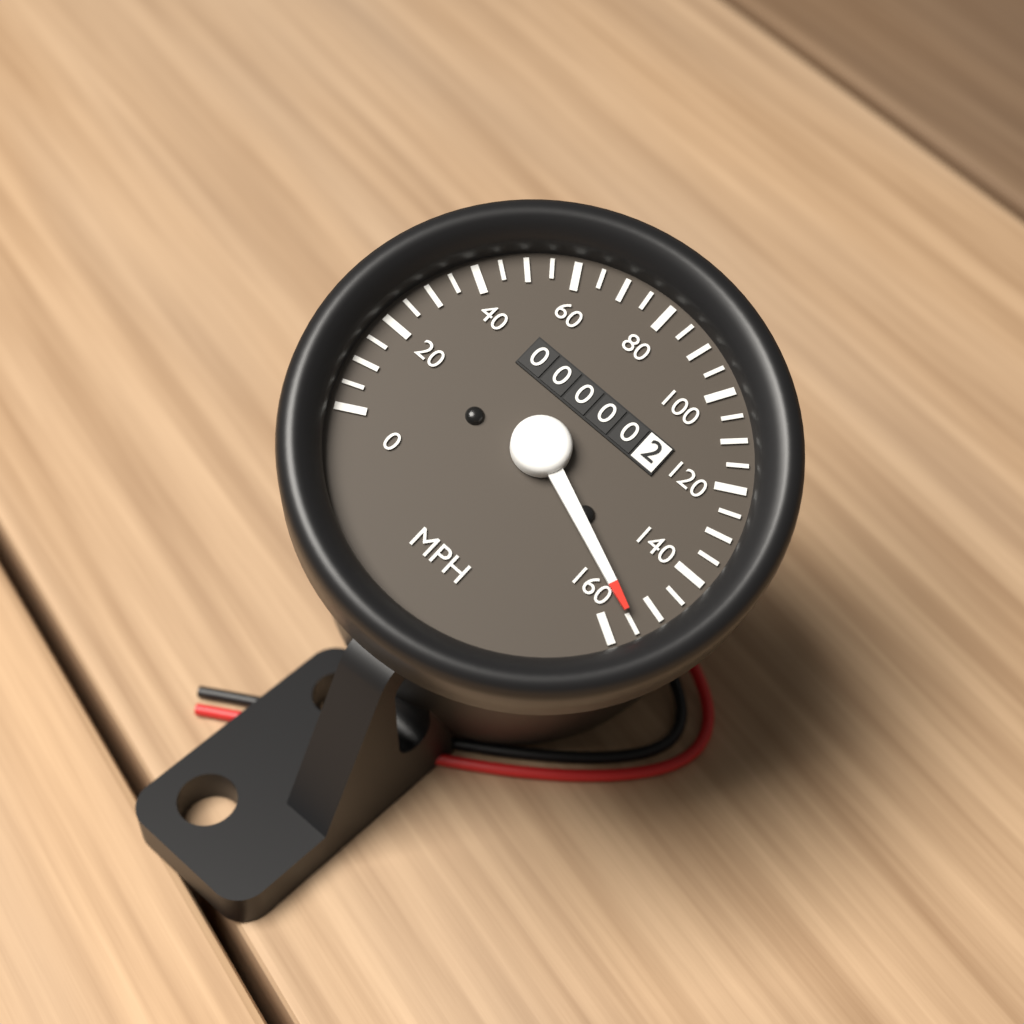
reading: 155 MPH
